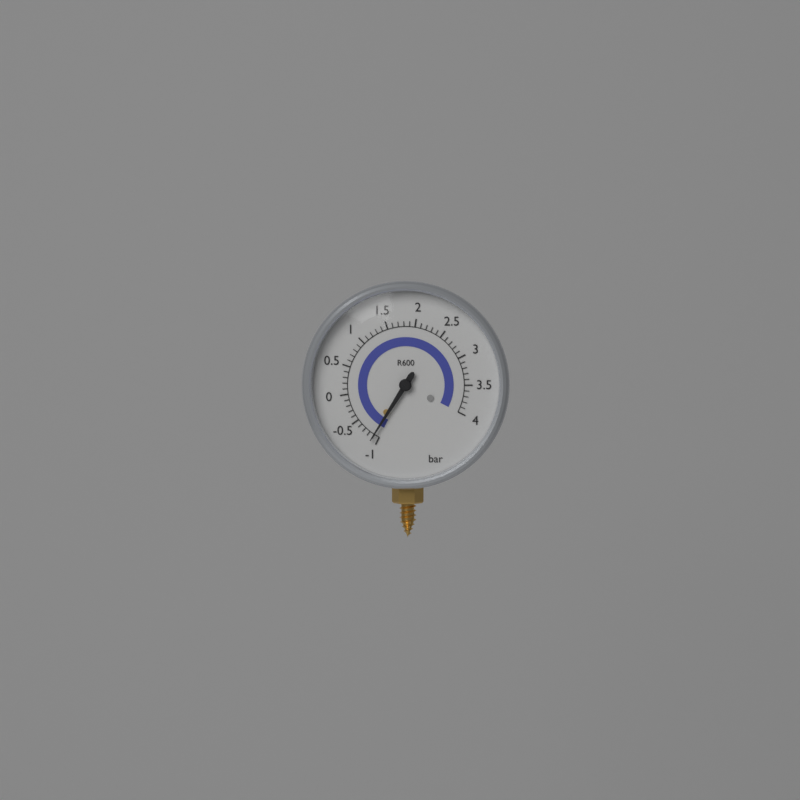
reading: -0.9 bar
